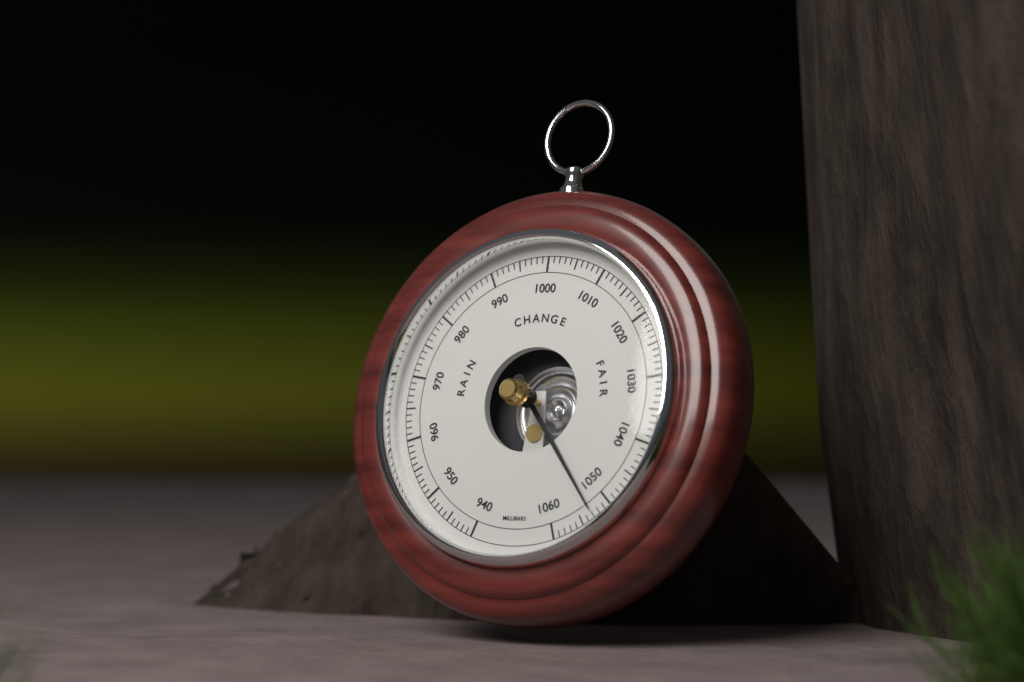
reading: 1053 mbar
